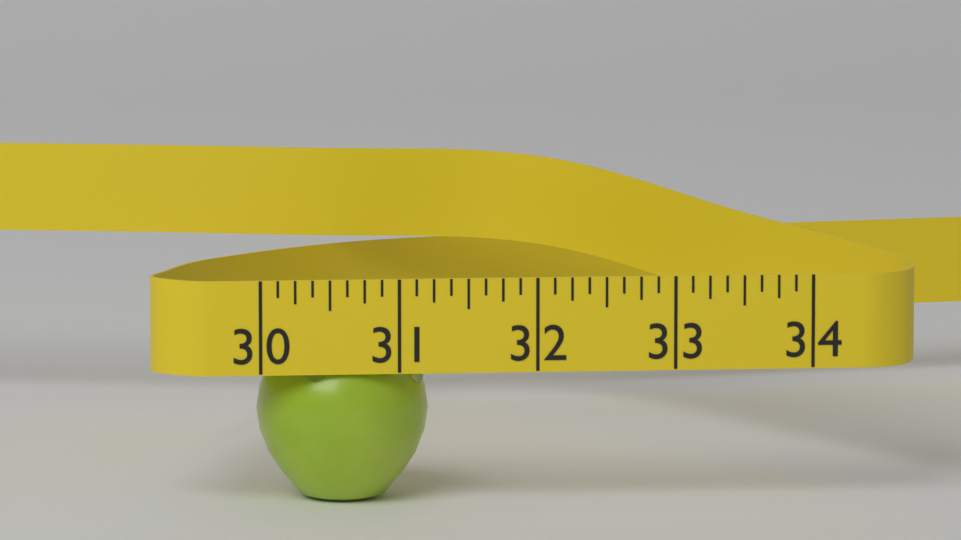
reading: 31.250 (no unit)
